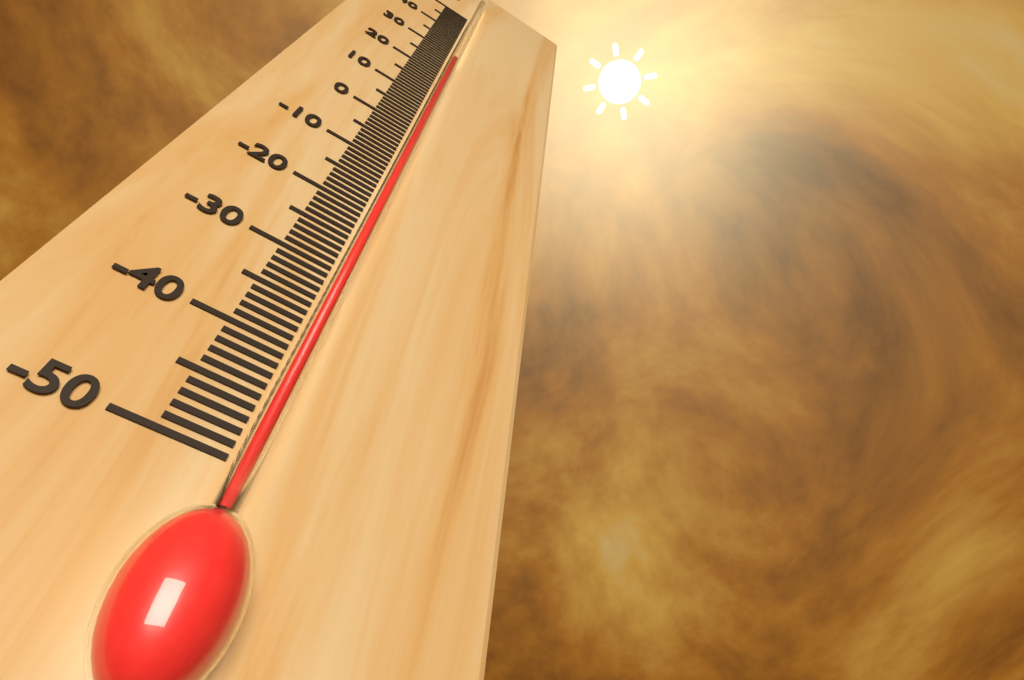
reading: 26 °C
